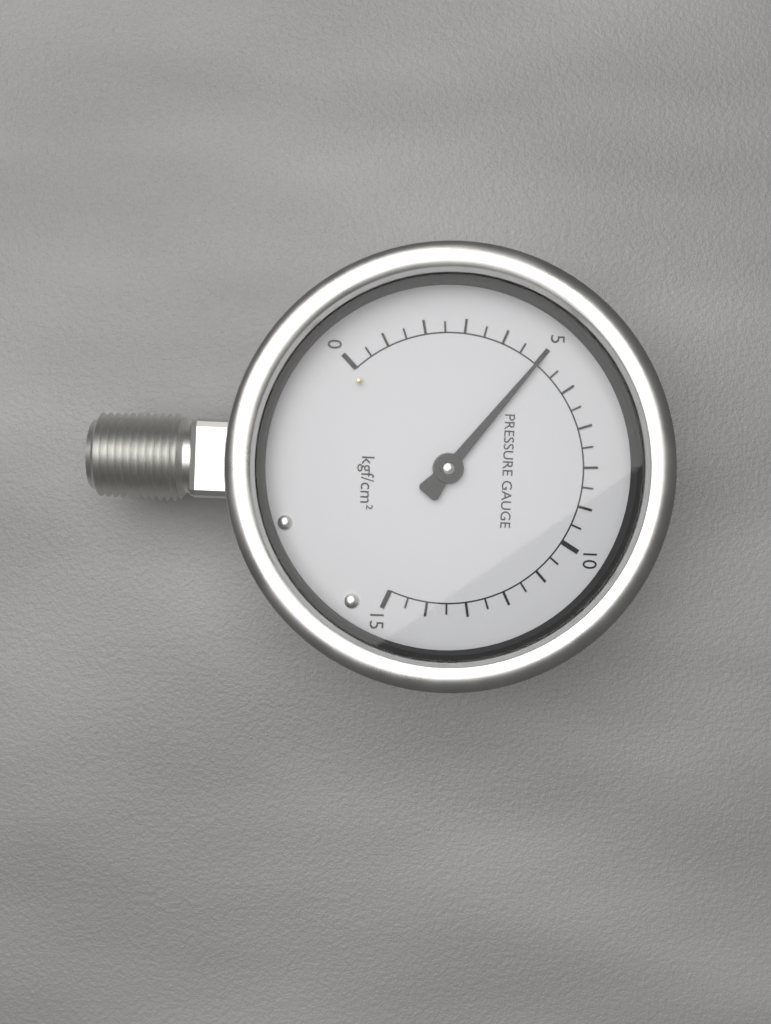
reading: 5.0 kgf/cm²
